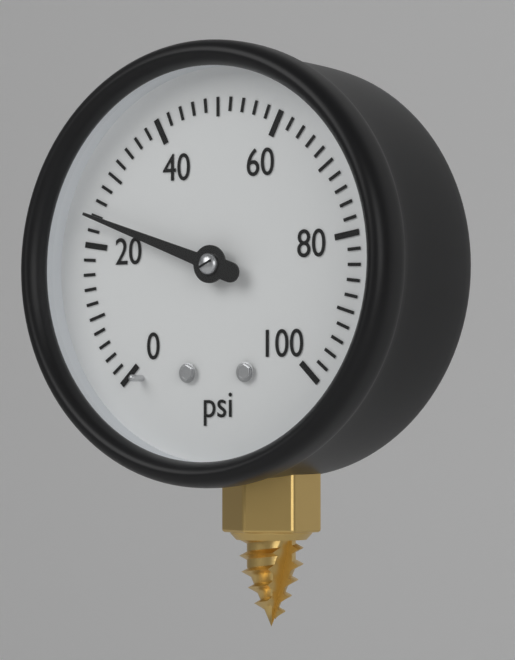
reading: 24 psi
